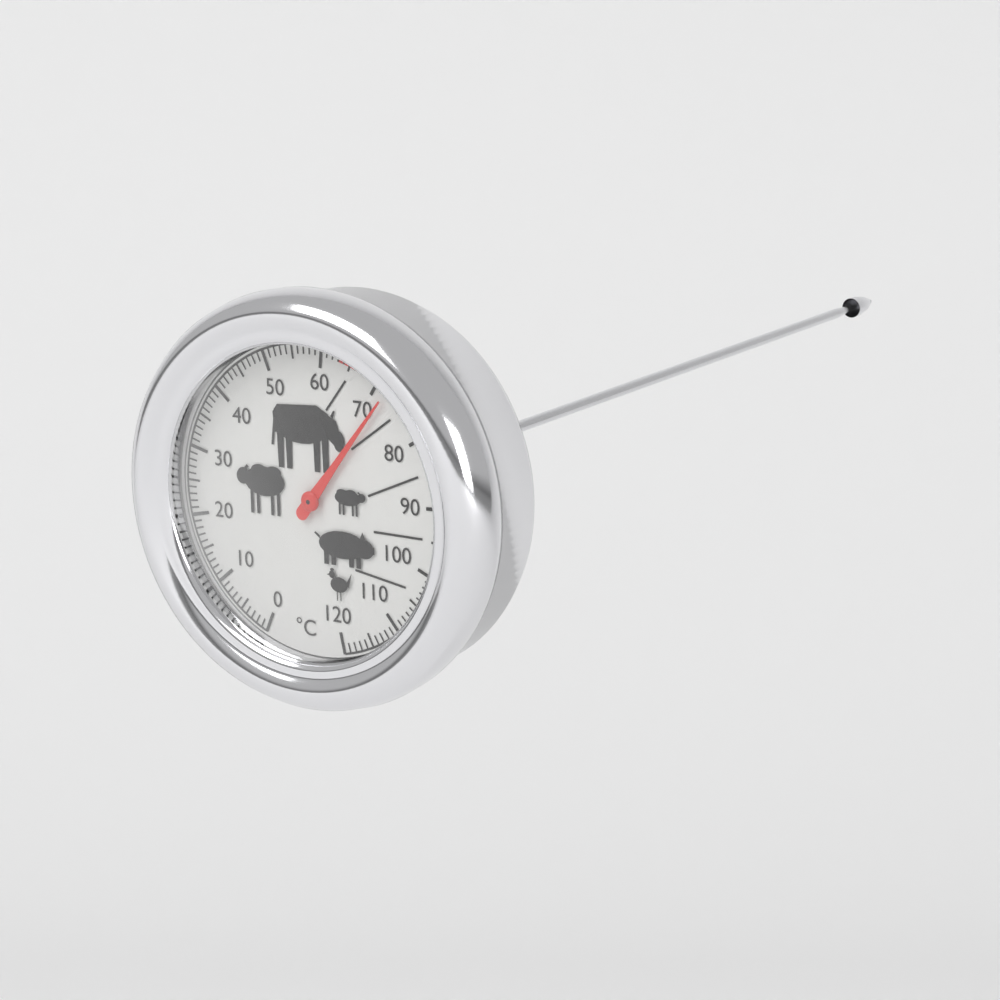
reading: 72 °C
